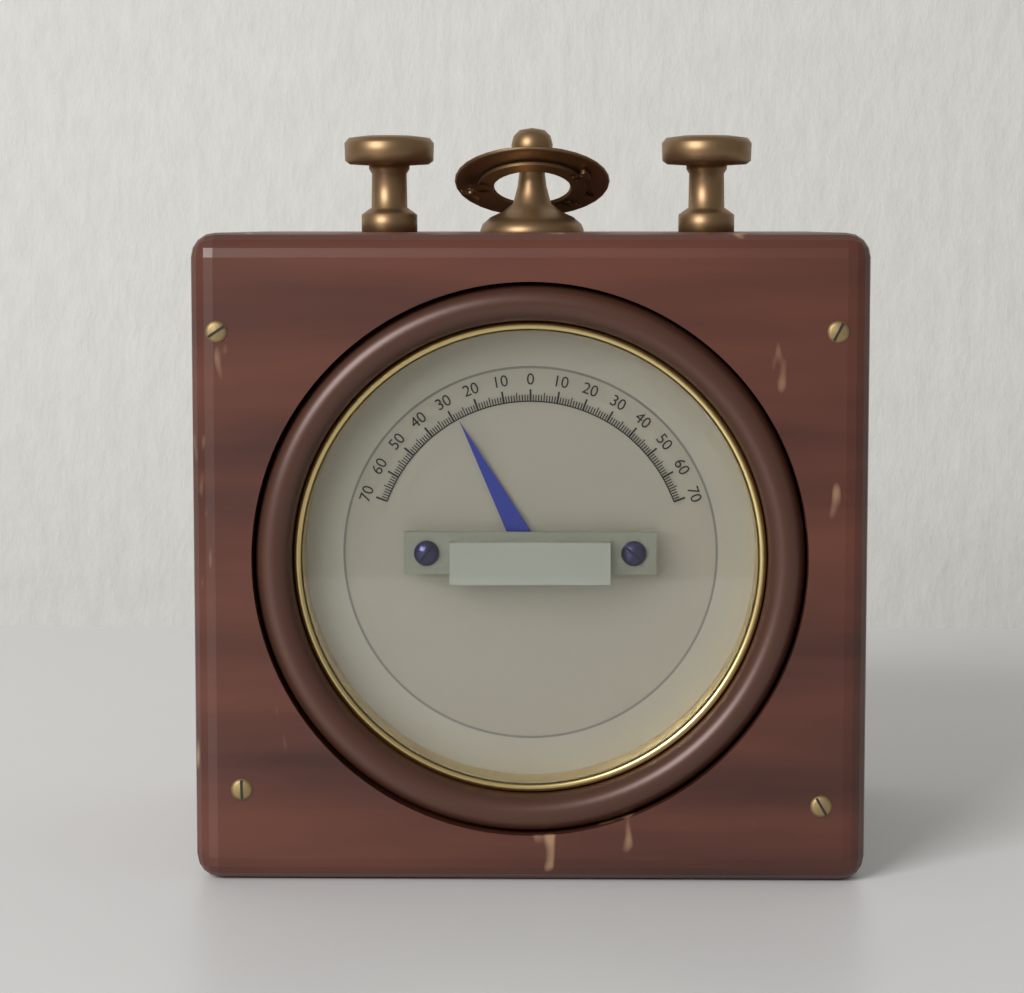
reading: -28 (no unit)
